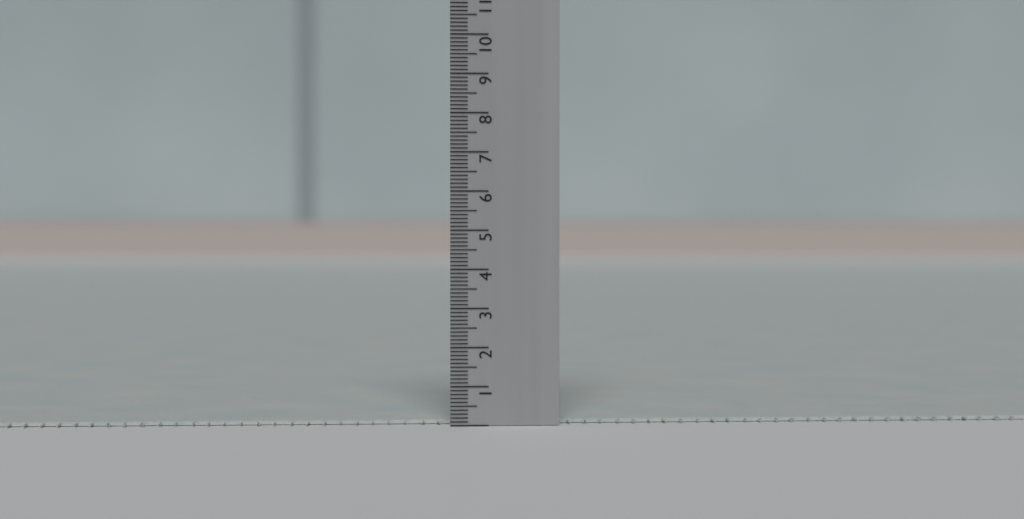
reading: 0.1 (no unit)
